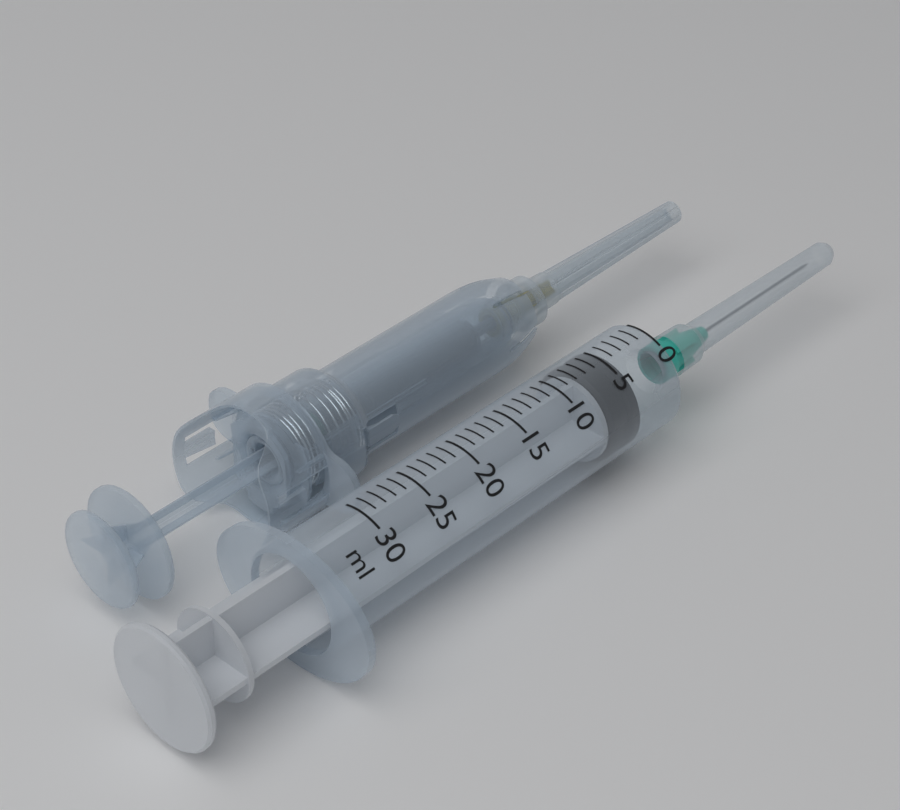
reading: 4 ml
